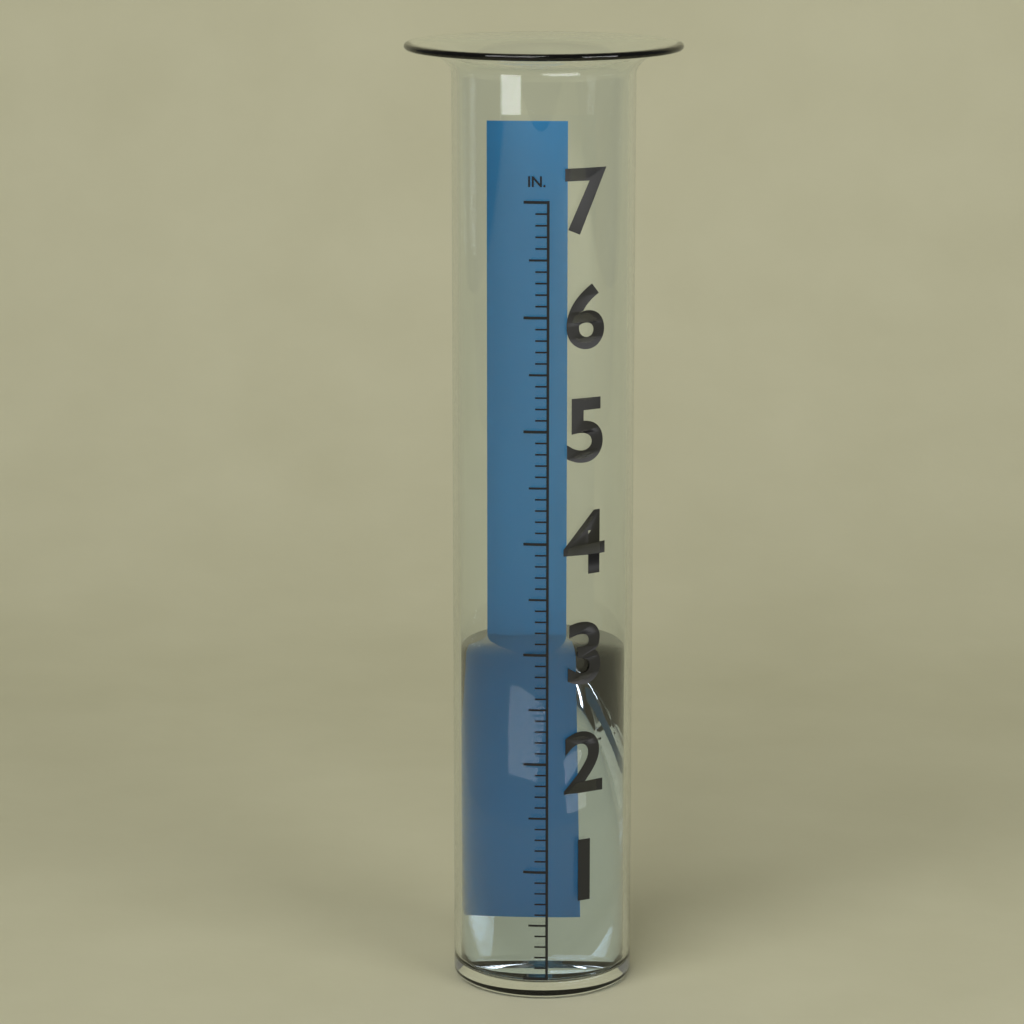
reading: 2.9 in
